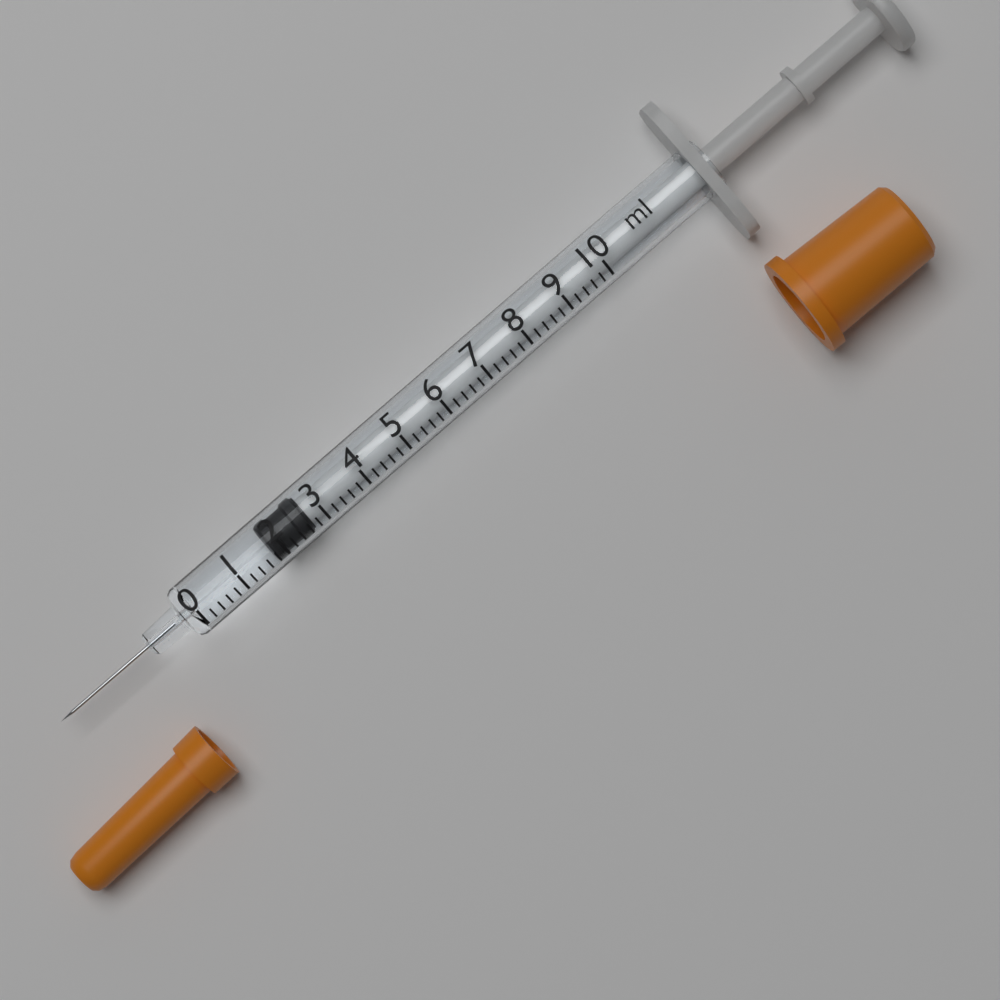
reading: 1.8 ml
